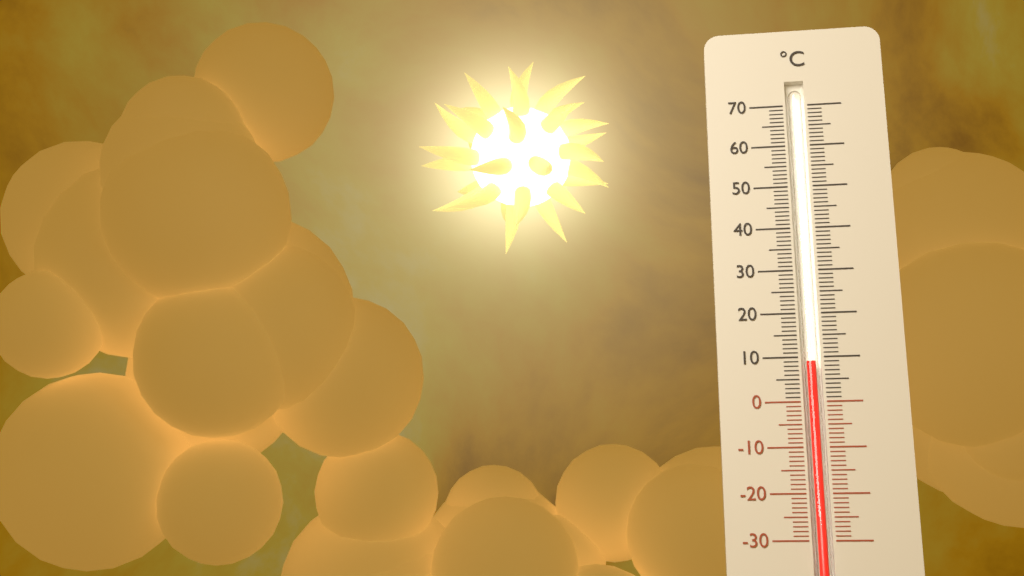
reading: 9 °C
